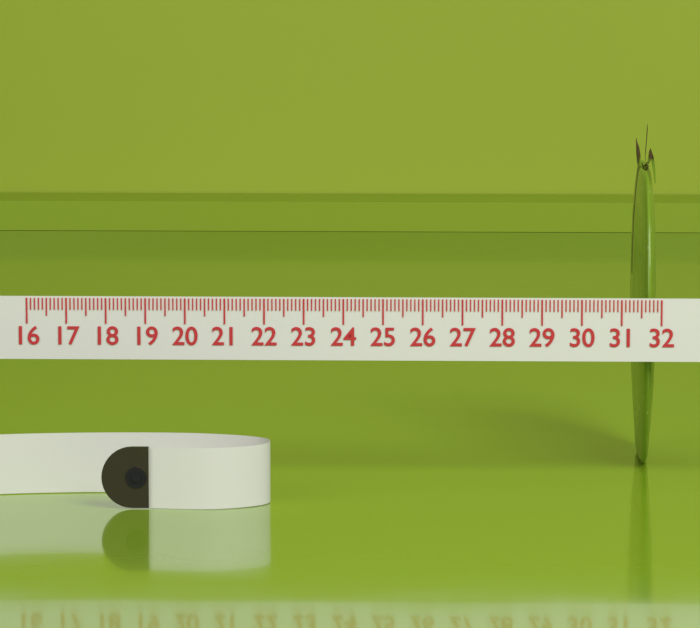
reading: 31.4 (no unit)
